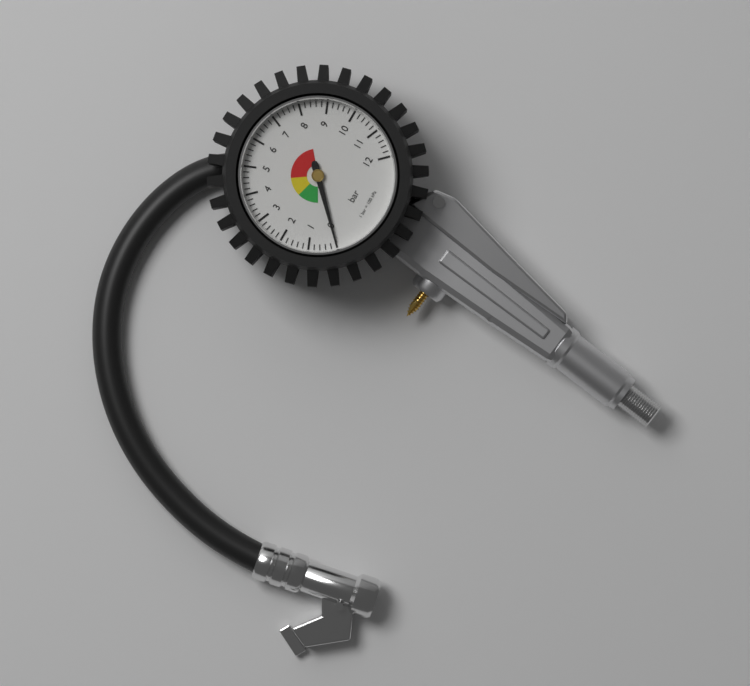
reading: 0.0 bar
